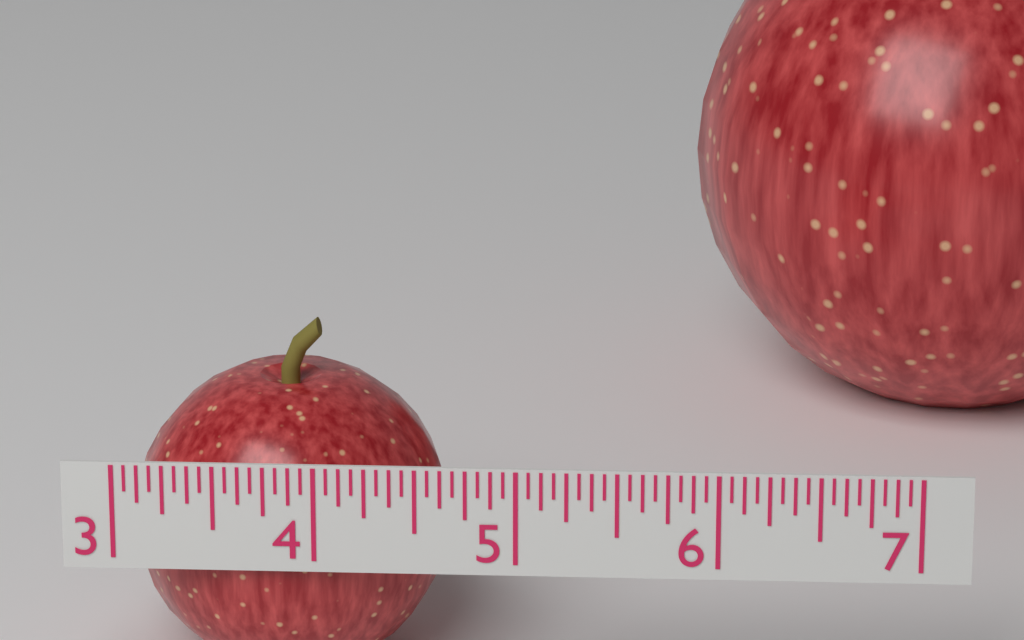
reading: 4.6250 (no unit)
